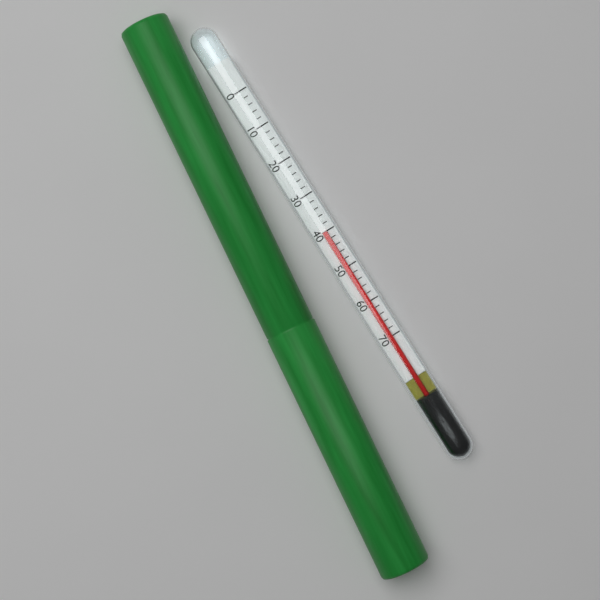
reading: 40 (no unit)
